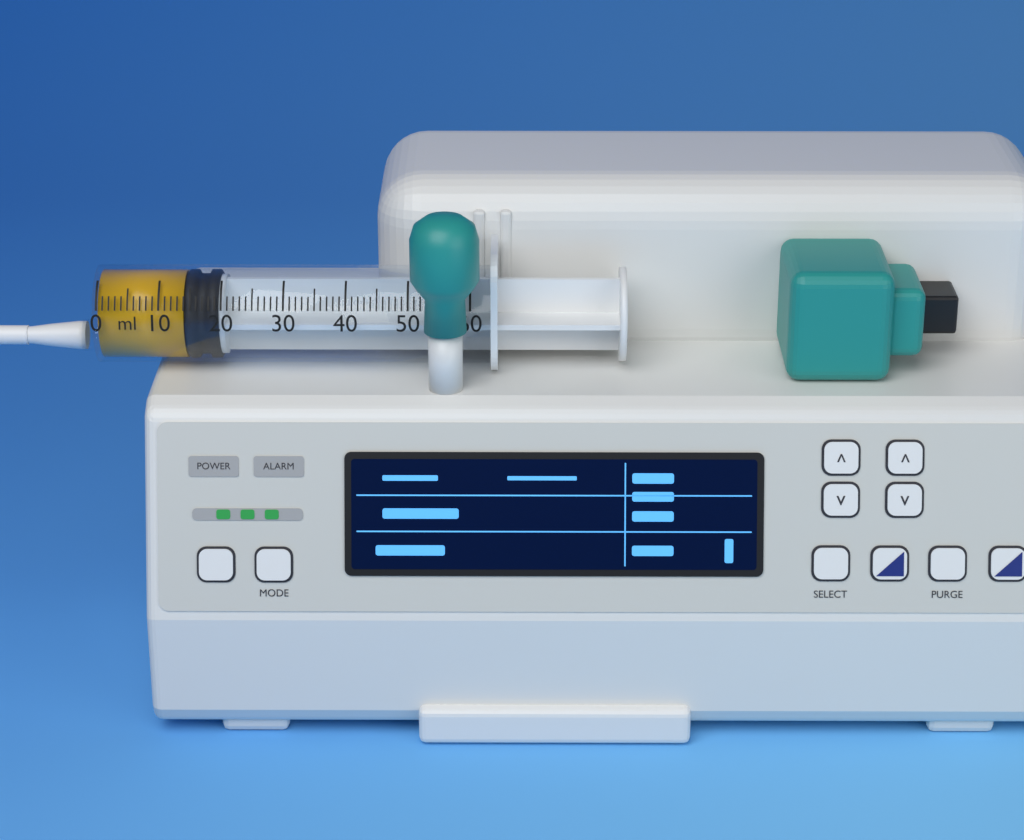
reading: 14 ml
